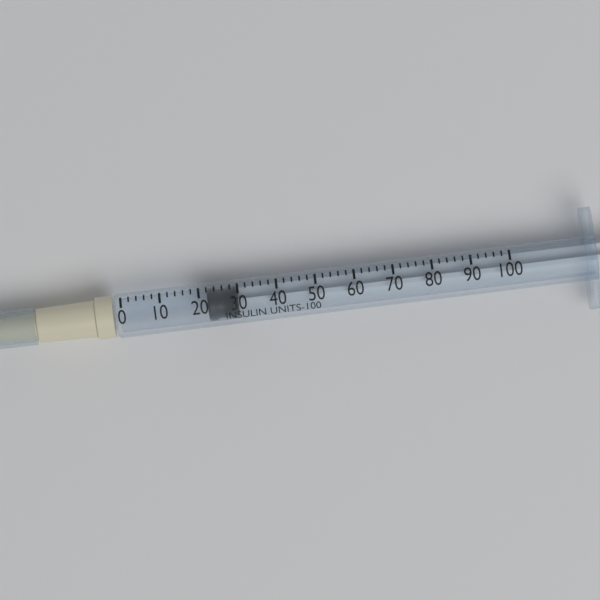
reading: 22 units
